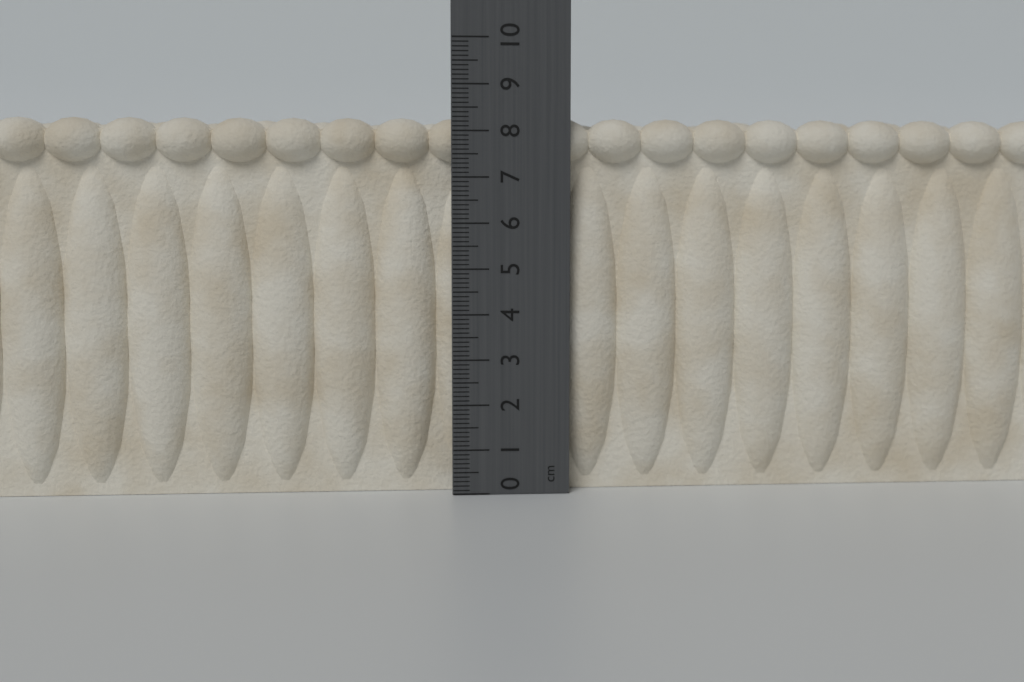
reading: 8.3 cm
